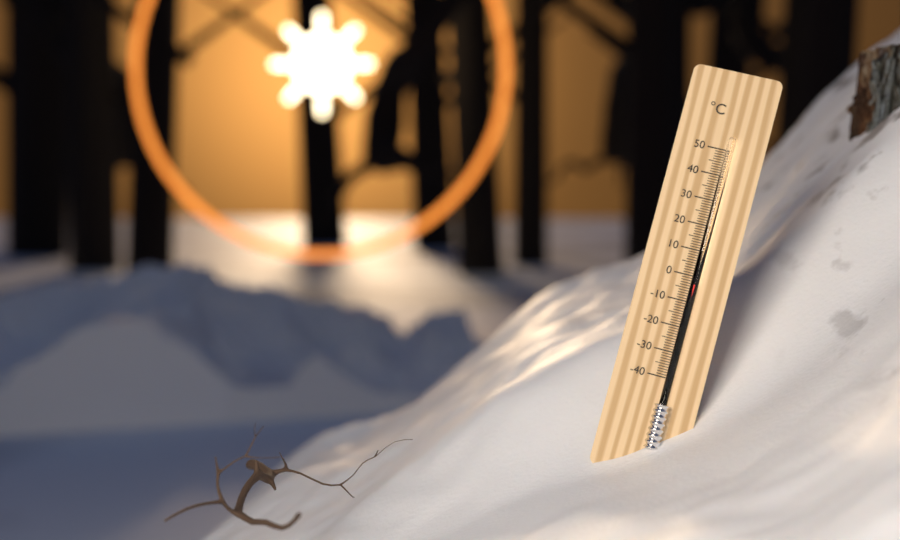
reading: -3 °C
